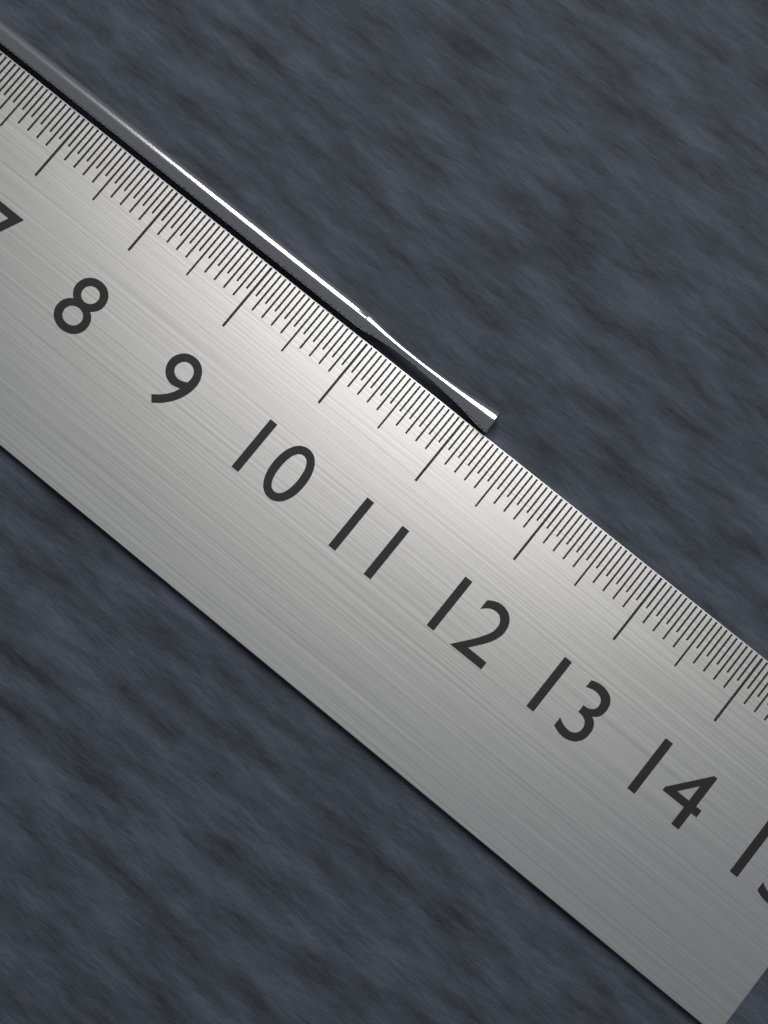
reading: 11.20 cm
